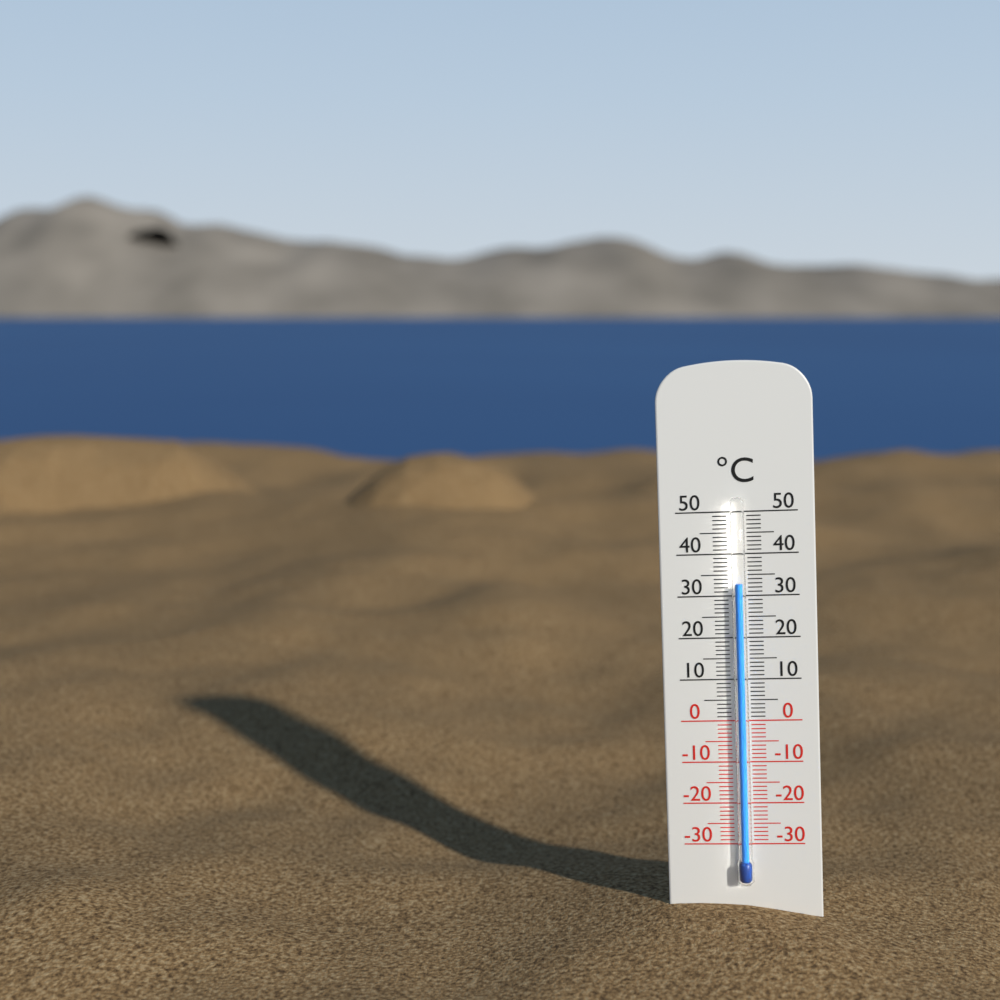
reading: 33 °C
